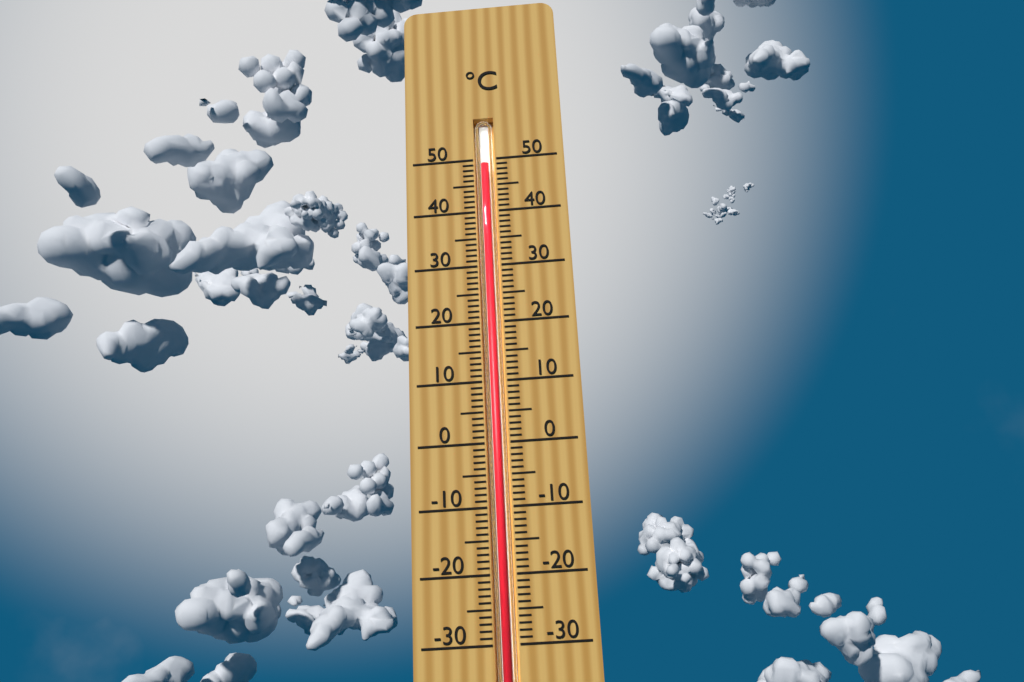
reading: 49 °C
